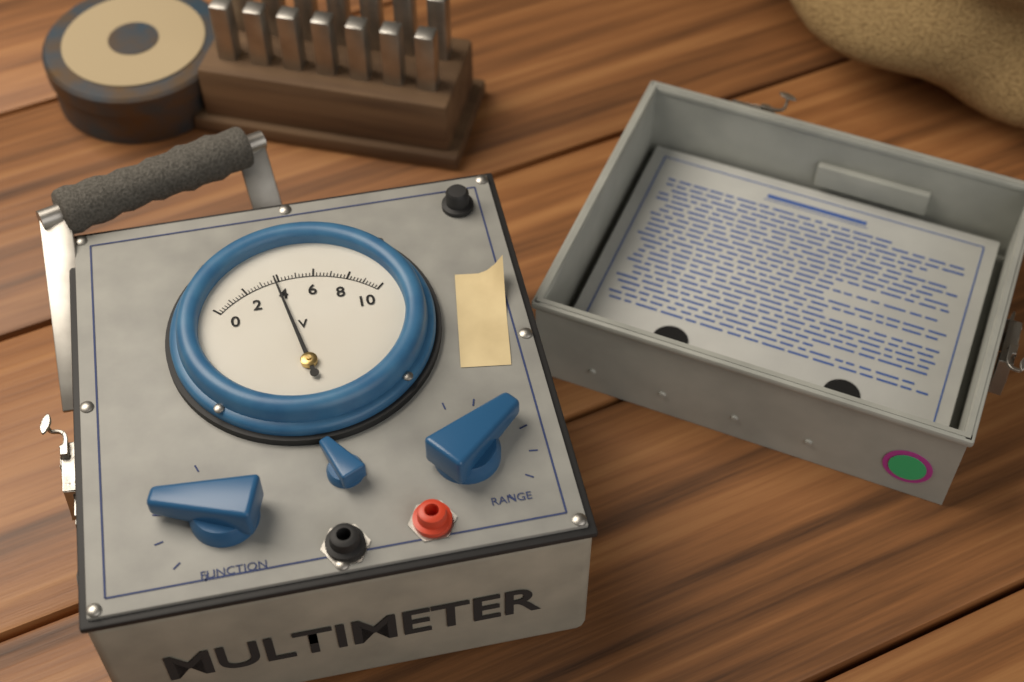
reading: 3.8 V
